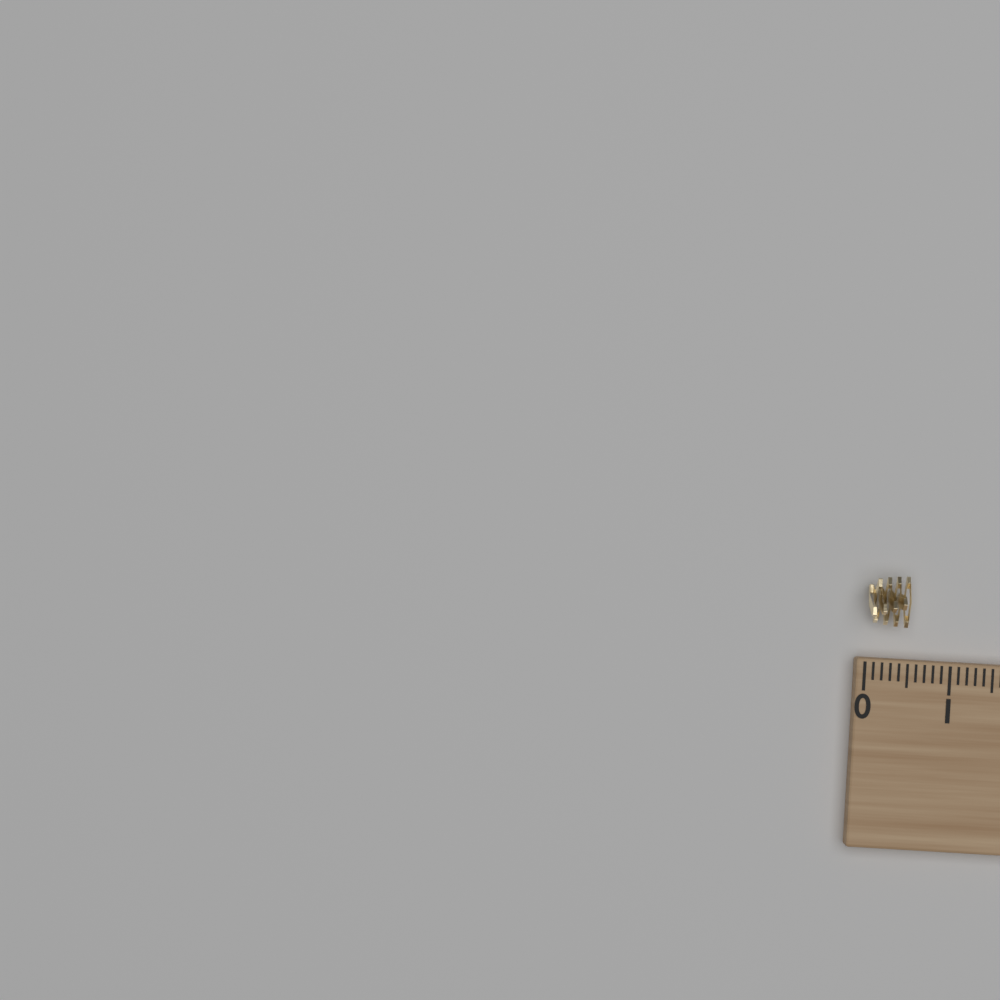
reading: 0.5 (no unit)
